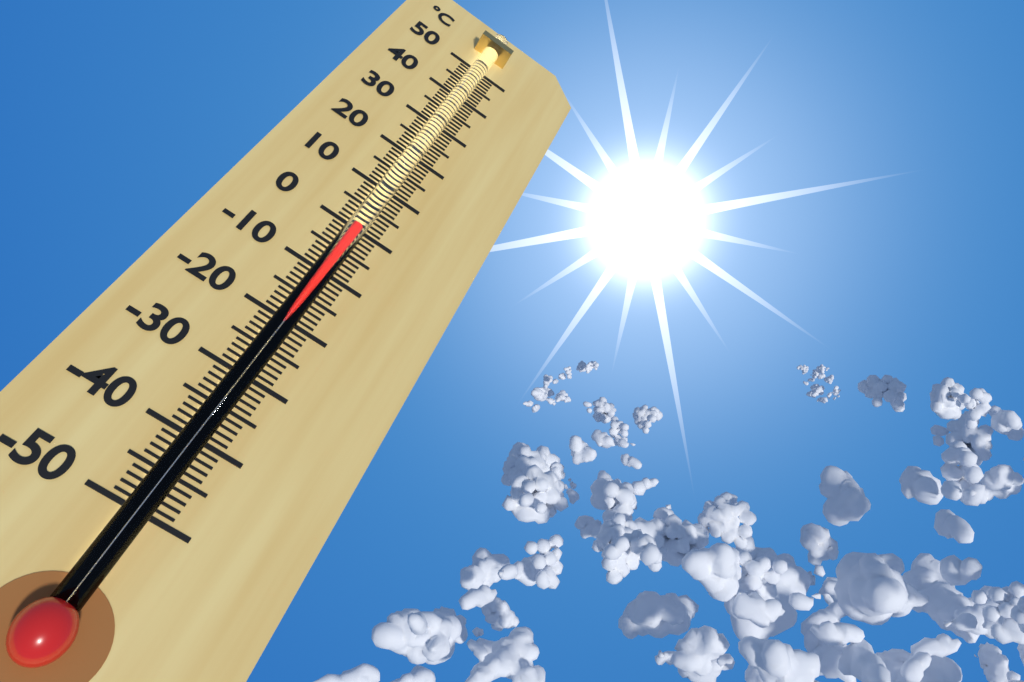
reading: -1 °C
